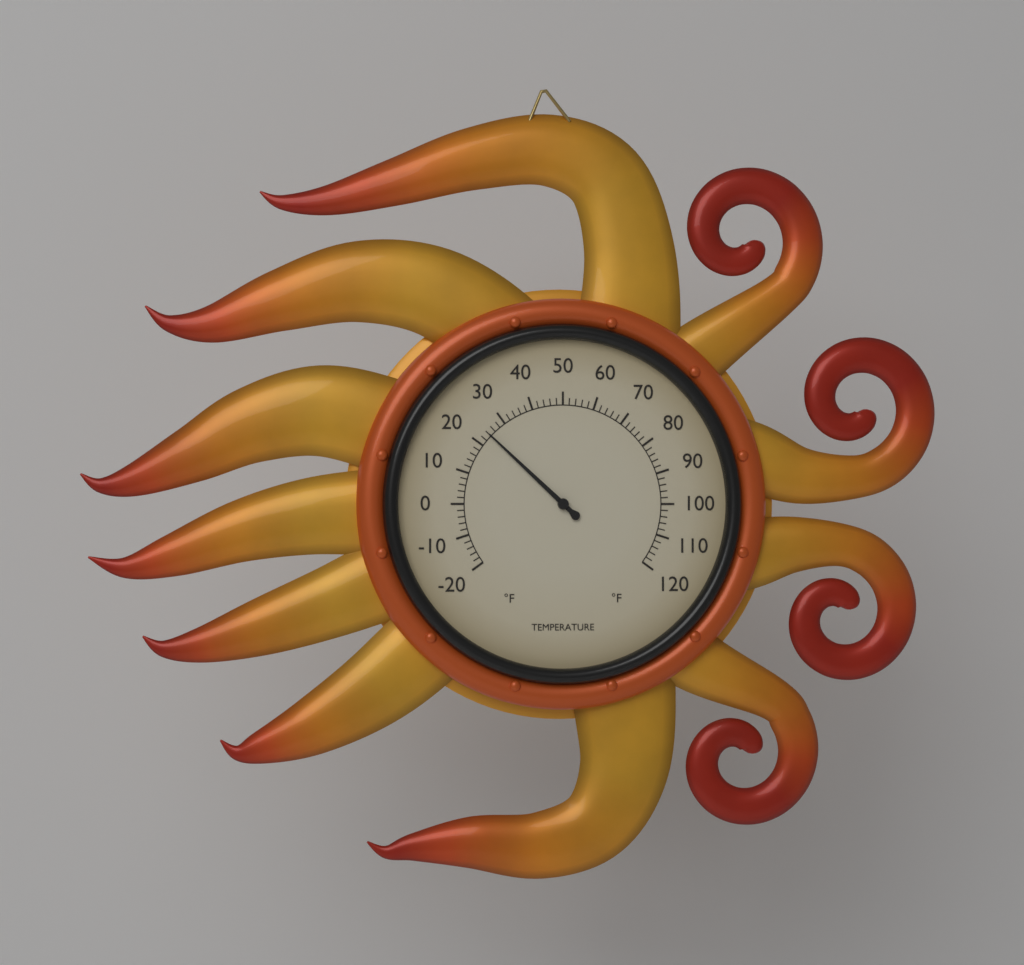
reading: 24 °F
